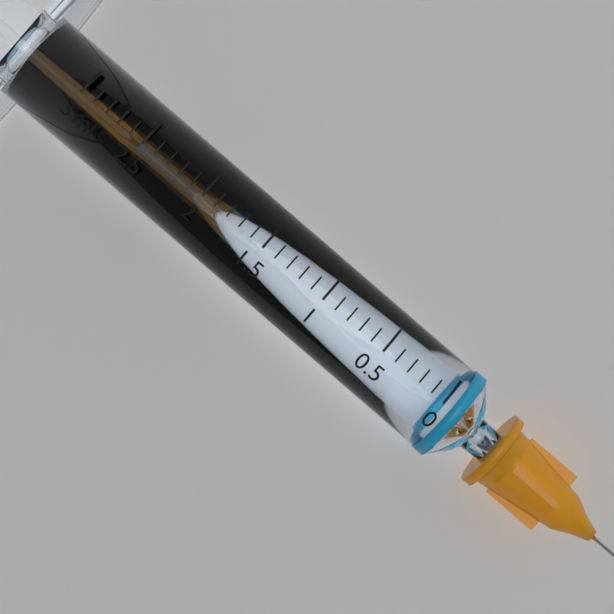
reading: 2.1 ml
